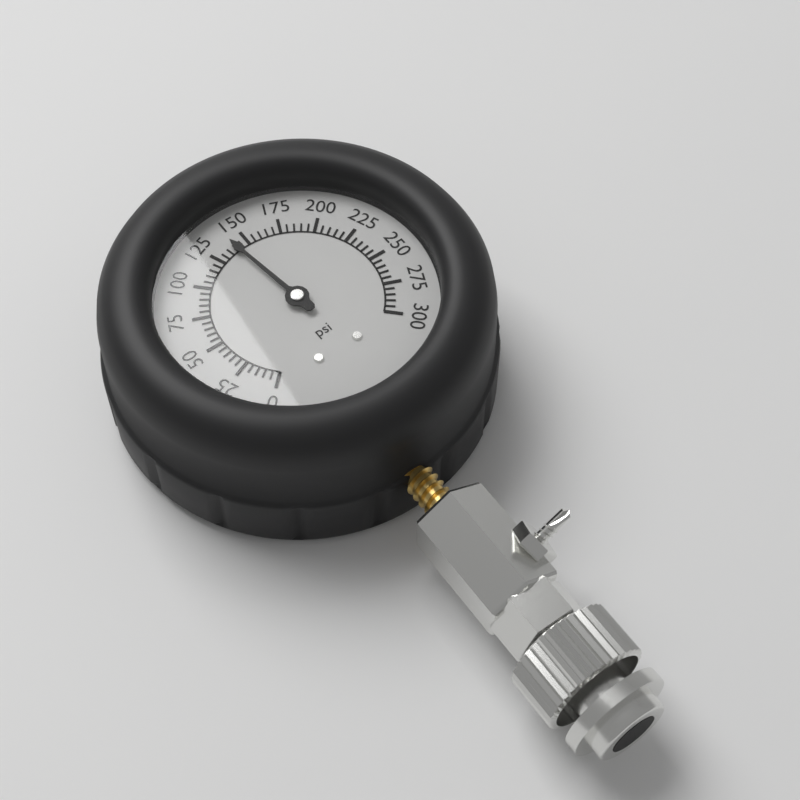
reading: 140 psi
